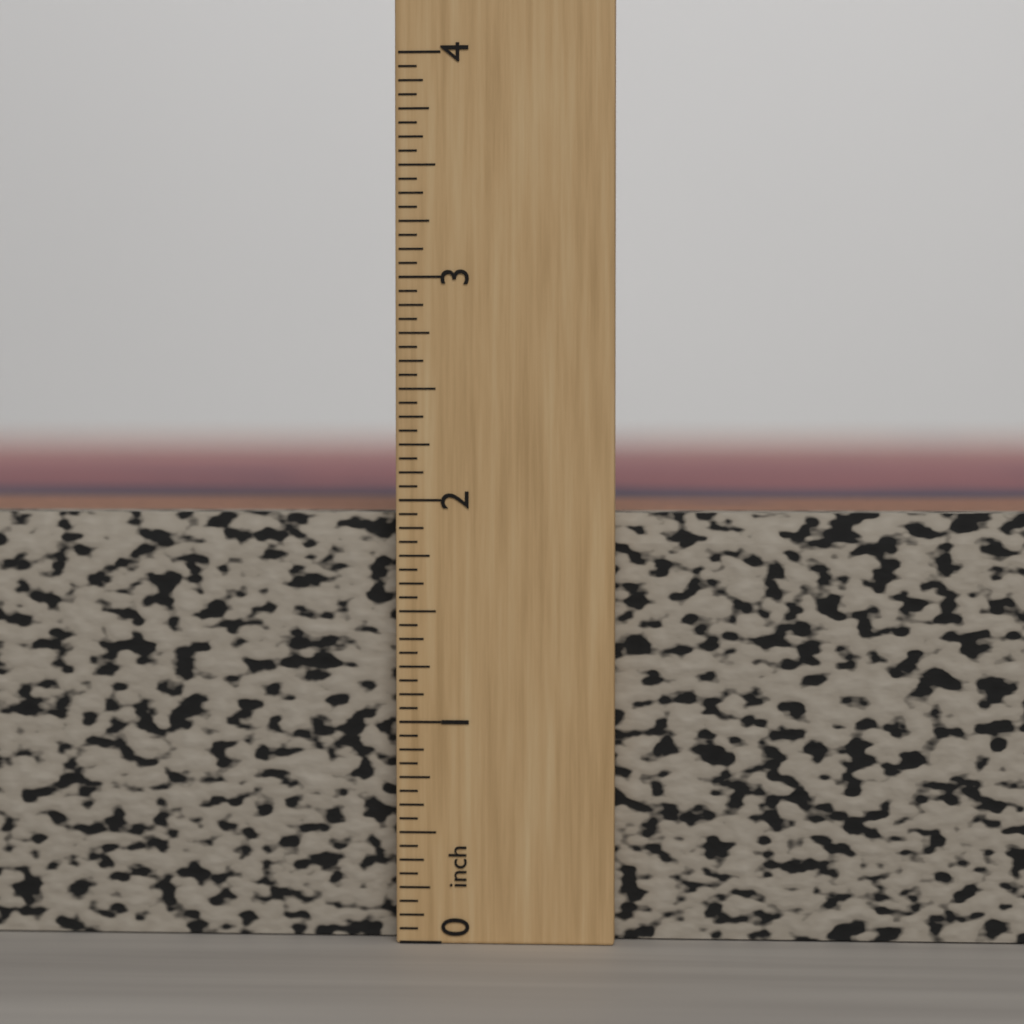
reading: 1.9375 inch
